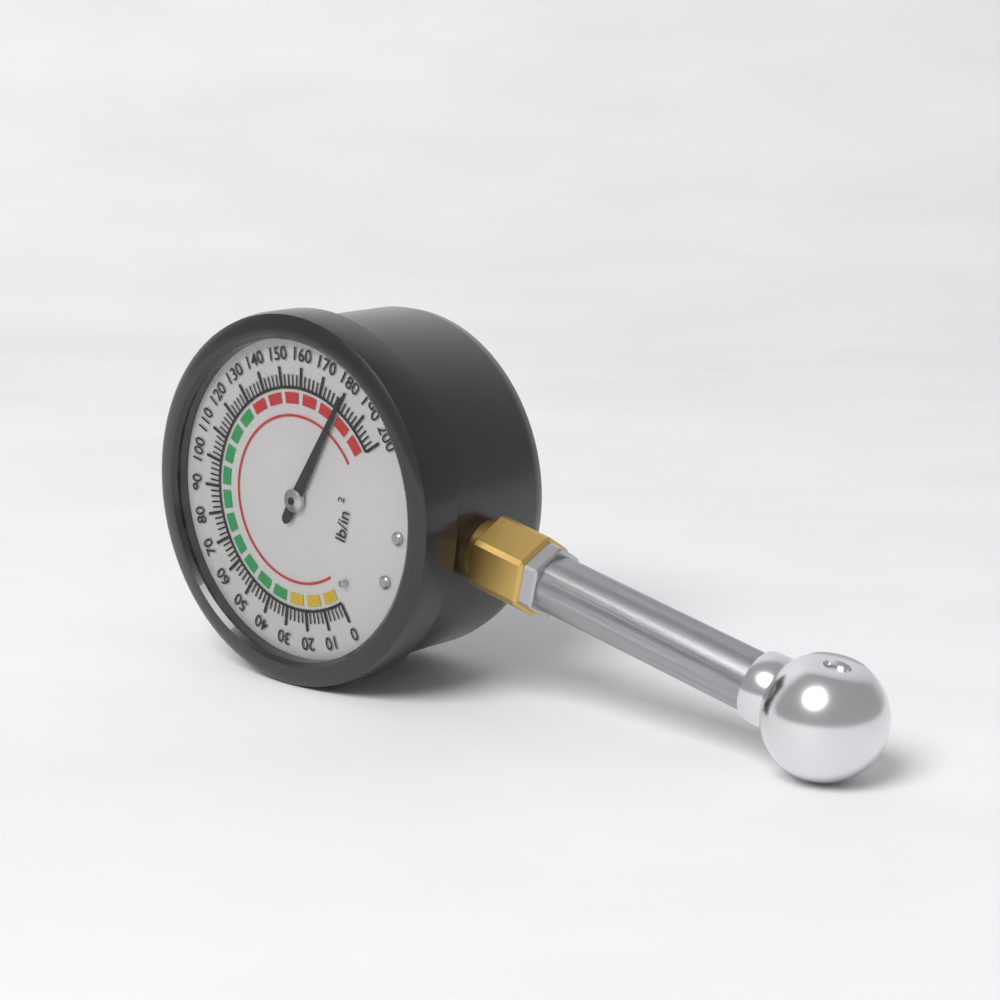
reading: 180 psi
